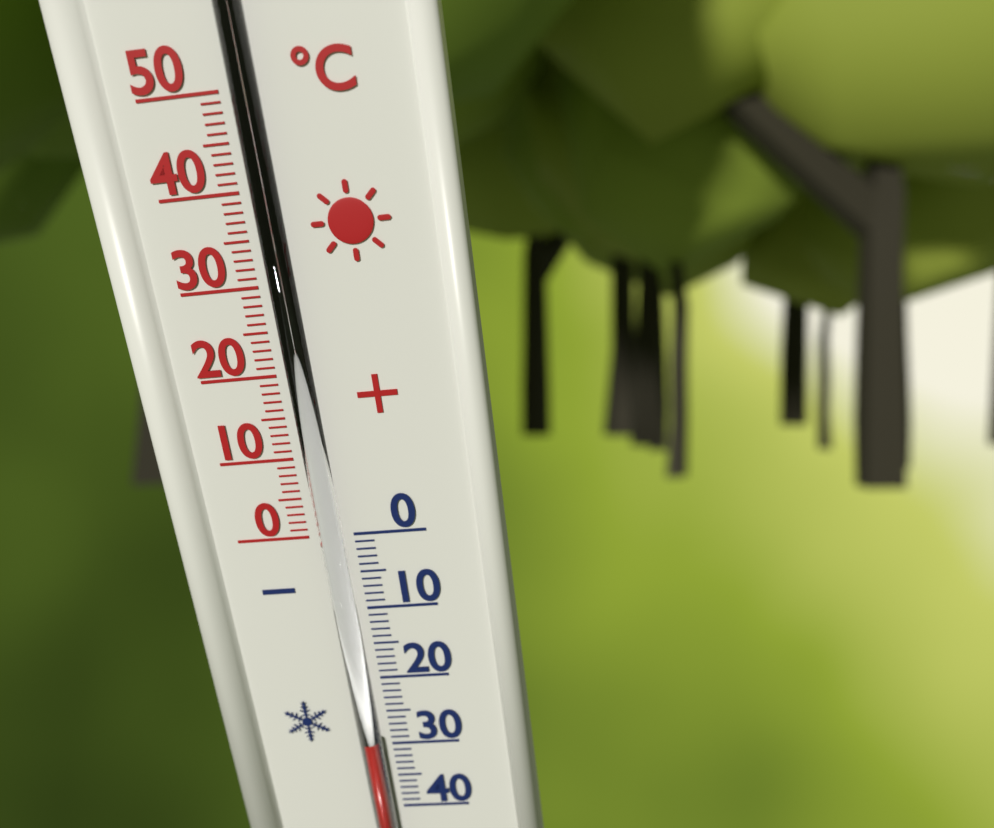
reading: -28 °C
